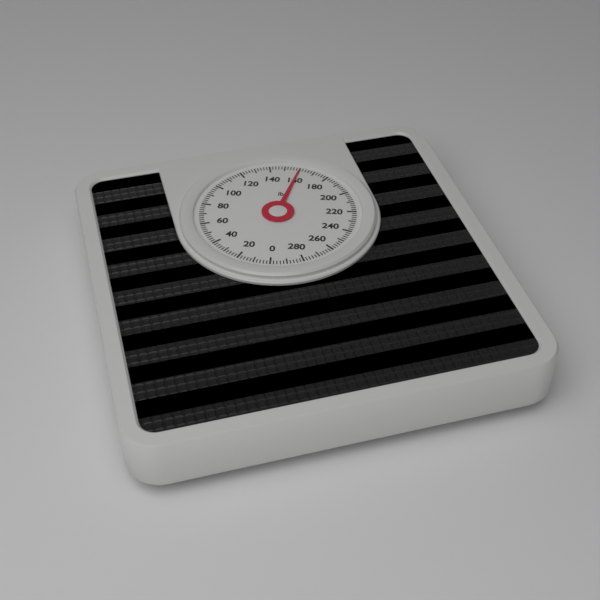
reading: 160 lb
